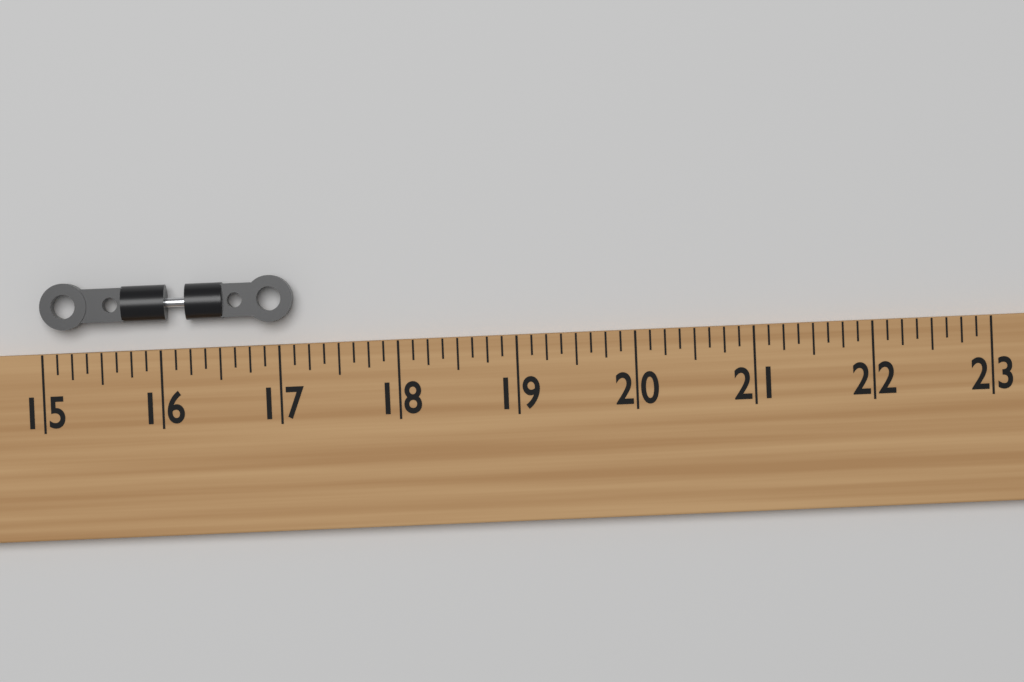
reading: 17.125 (no unit)
